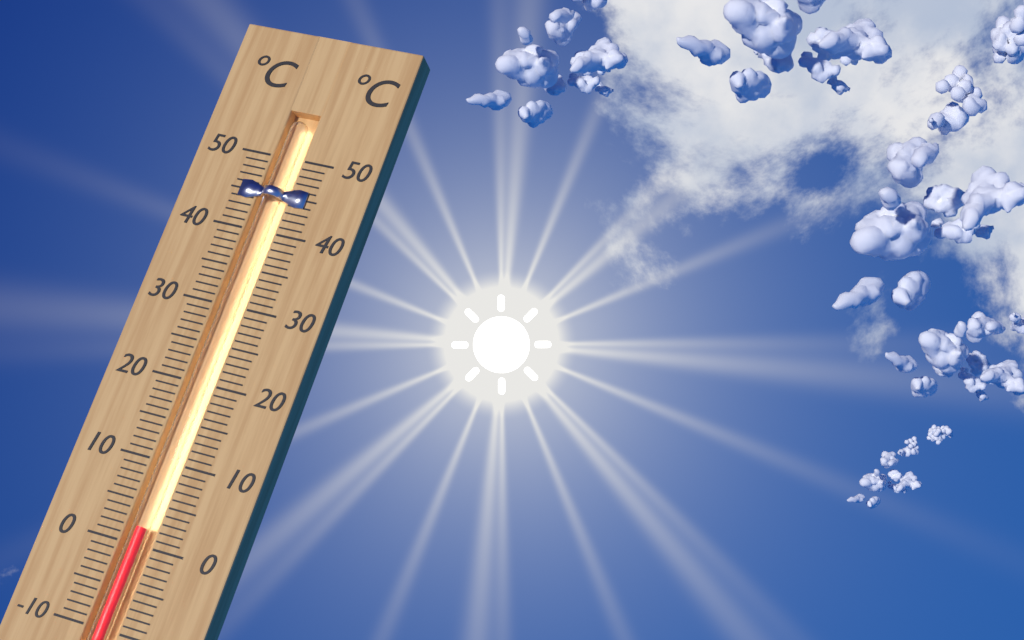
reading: 2 °C
